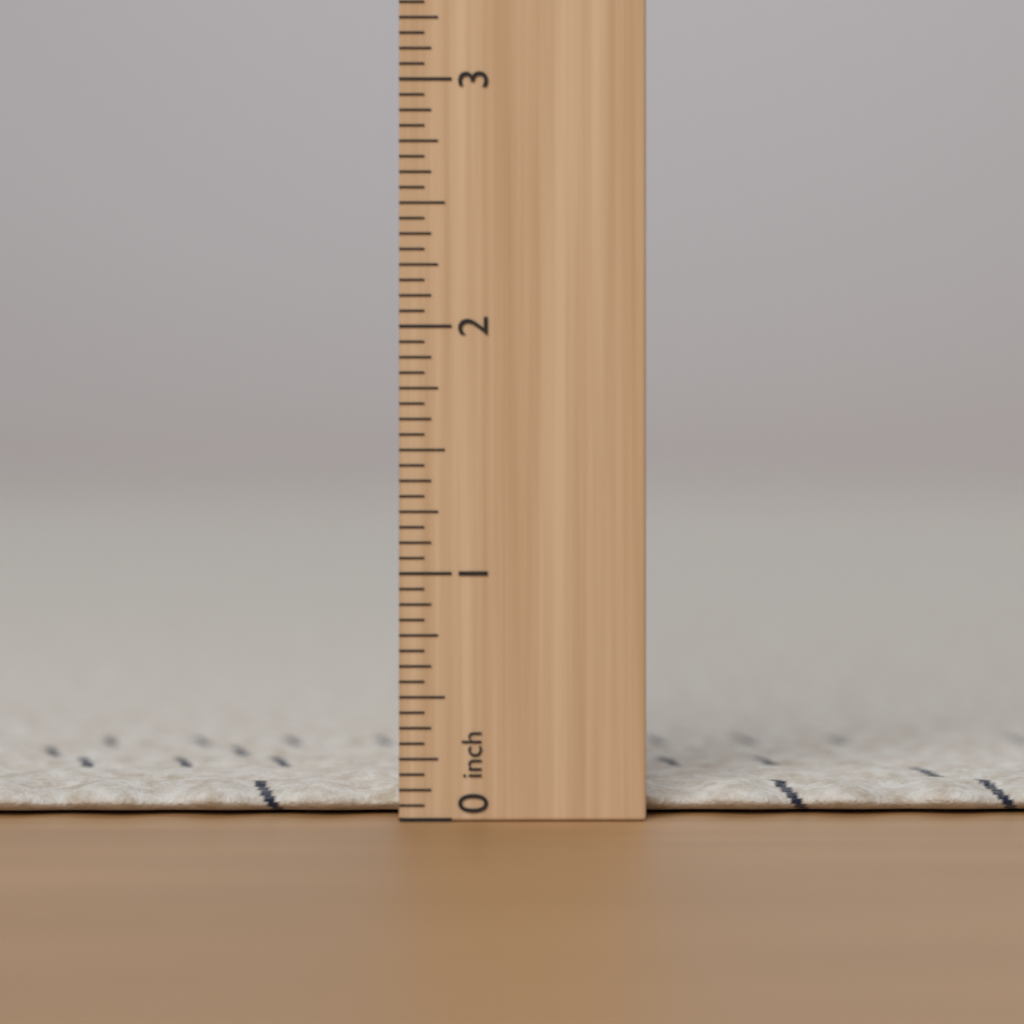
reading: 0.1250 in
